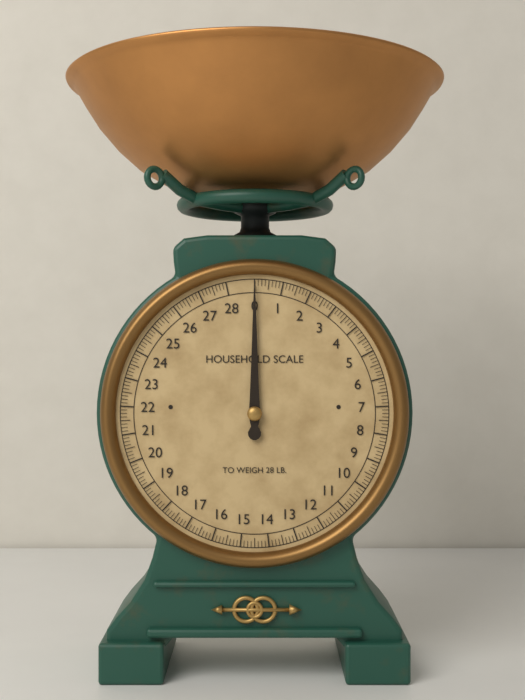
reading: 0.000 lb
